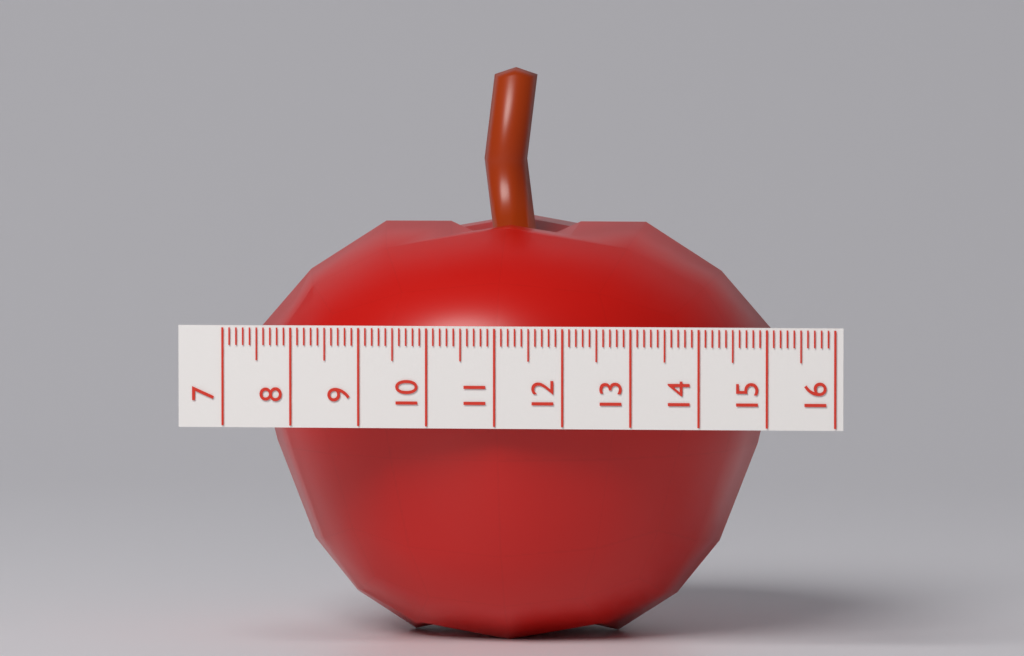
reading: 15.0 (no unit)
